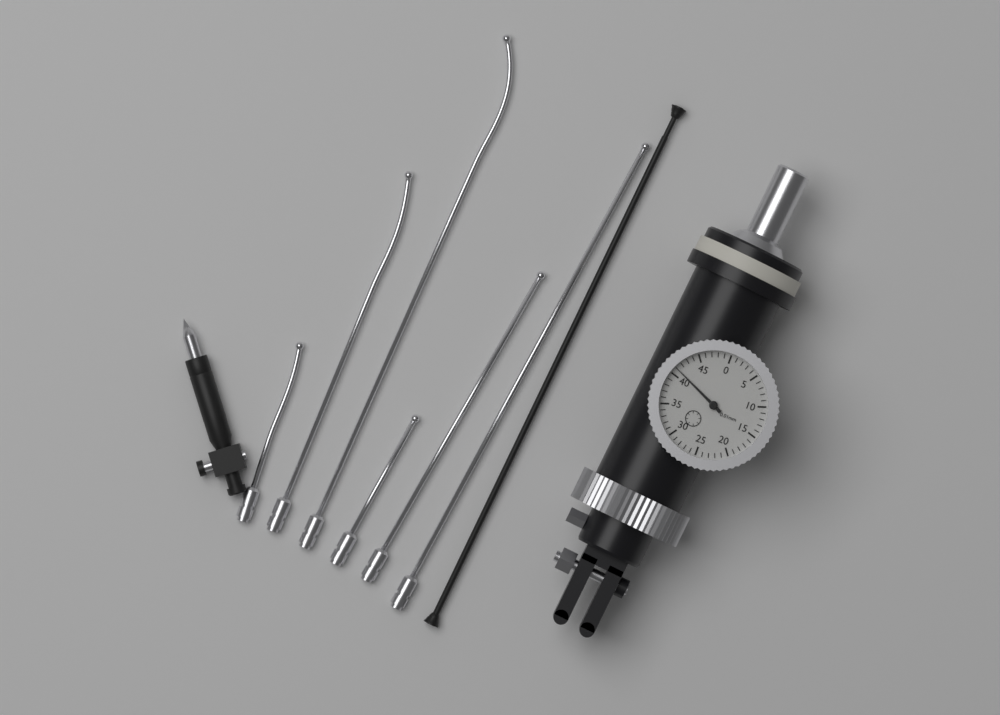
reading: 0.41 mm
